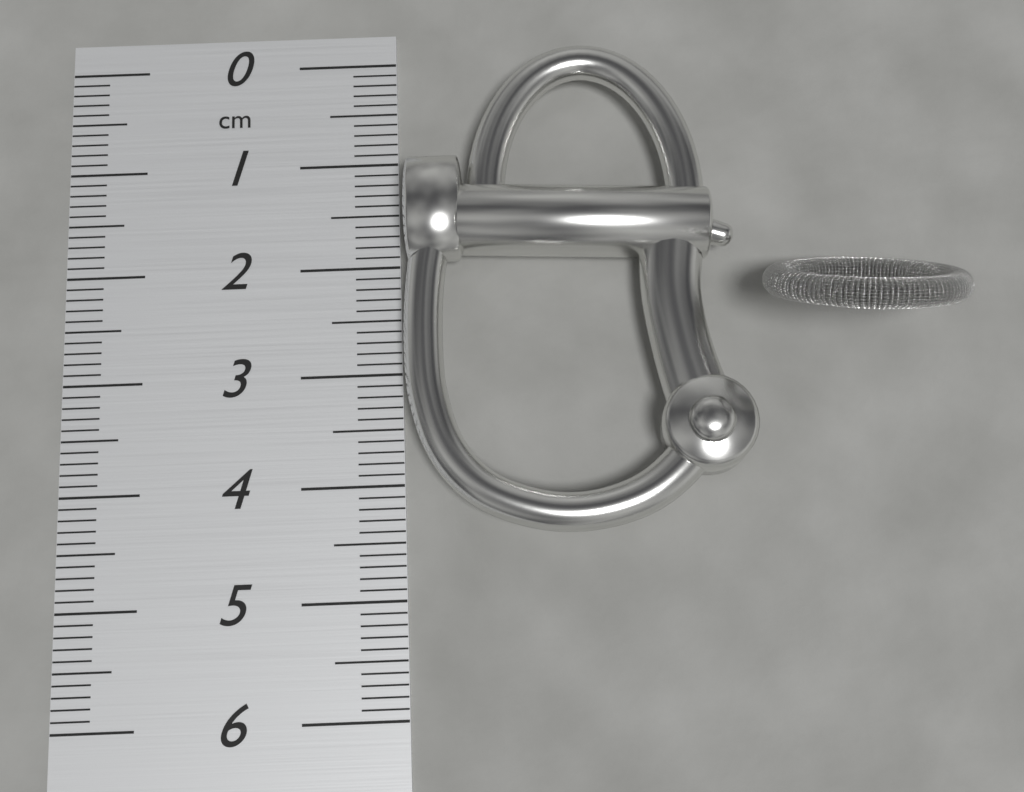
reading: 4.5 cm
